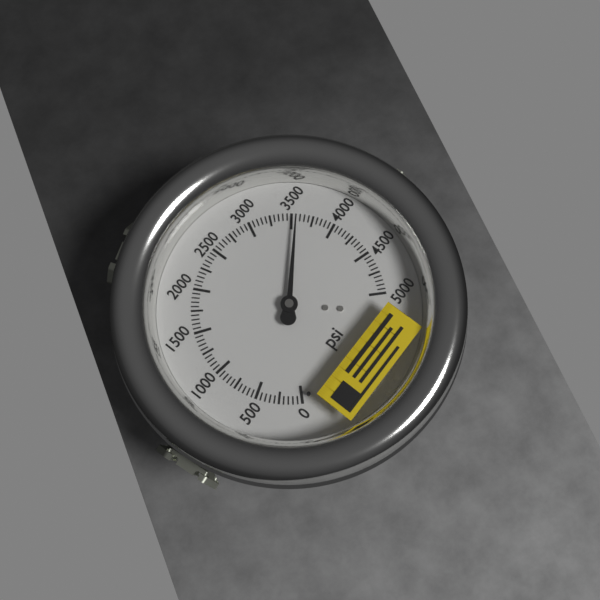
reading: 3550 psi
